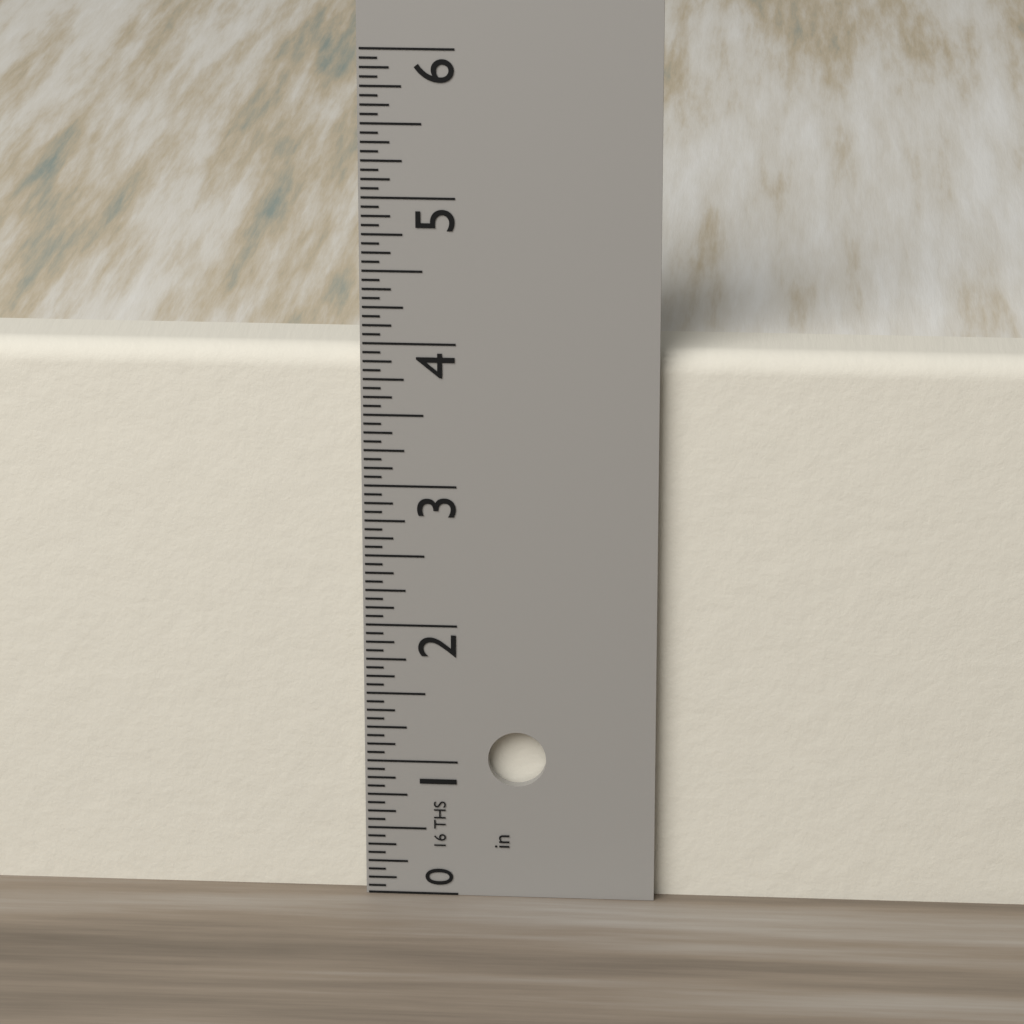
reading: 3.9375 in
